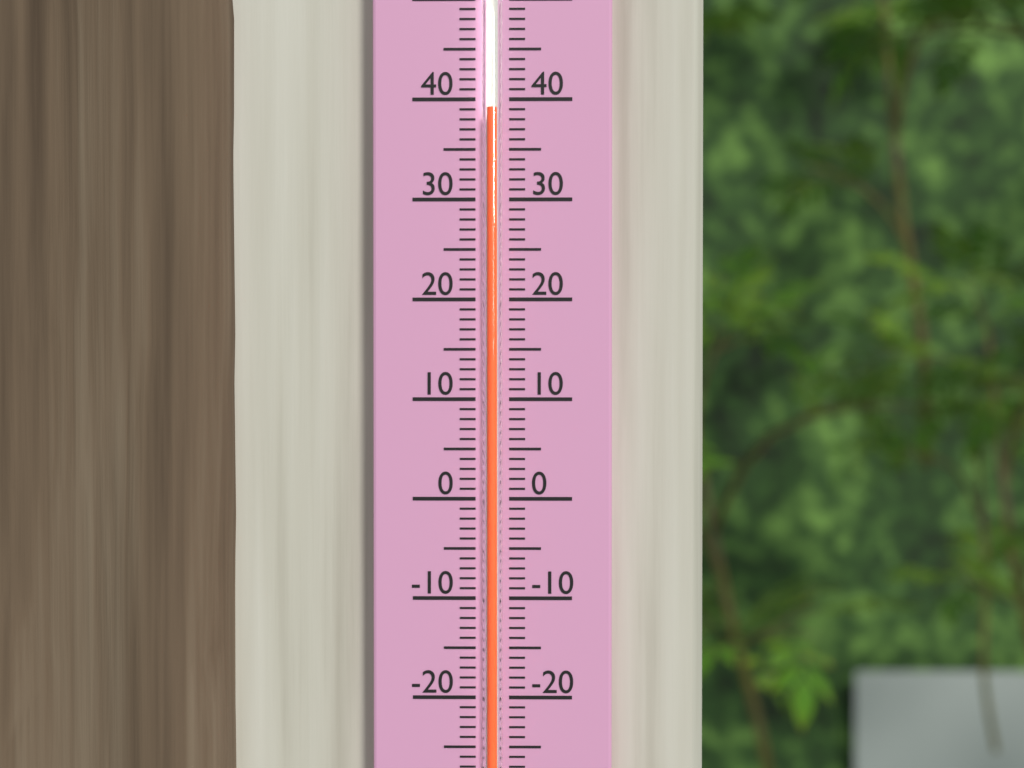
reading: 39 (no unit)
